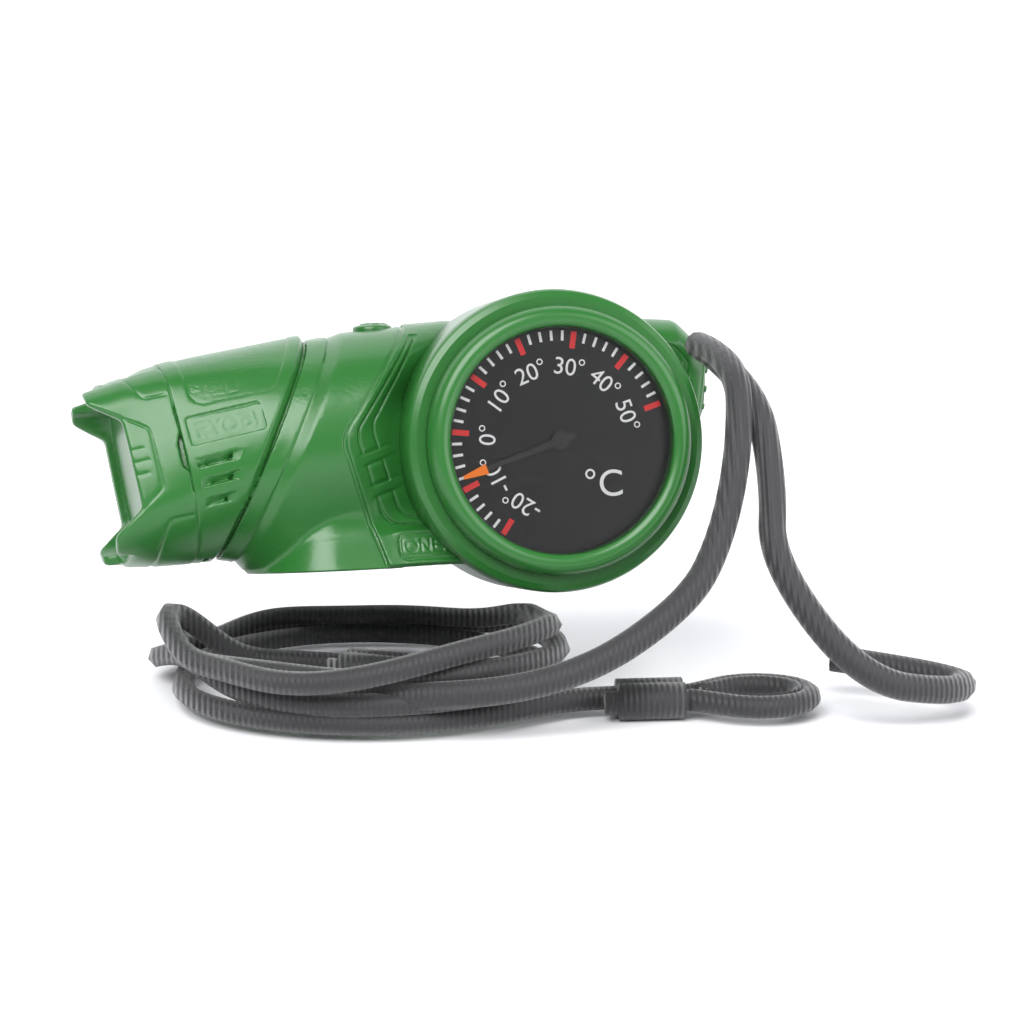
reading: -8 °C
